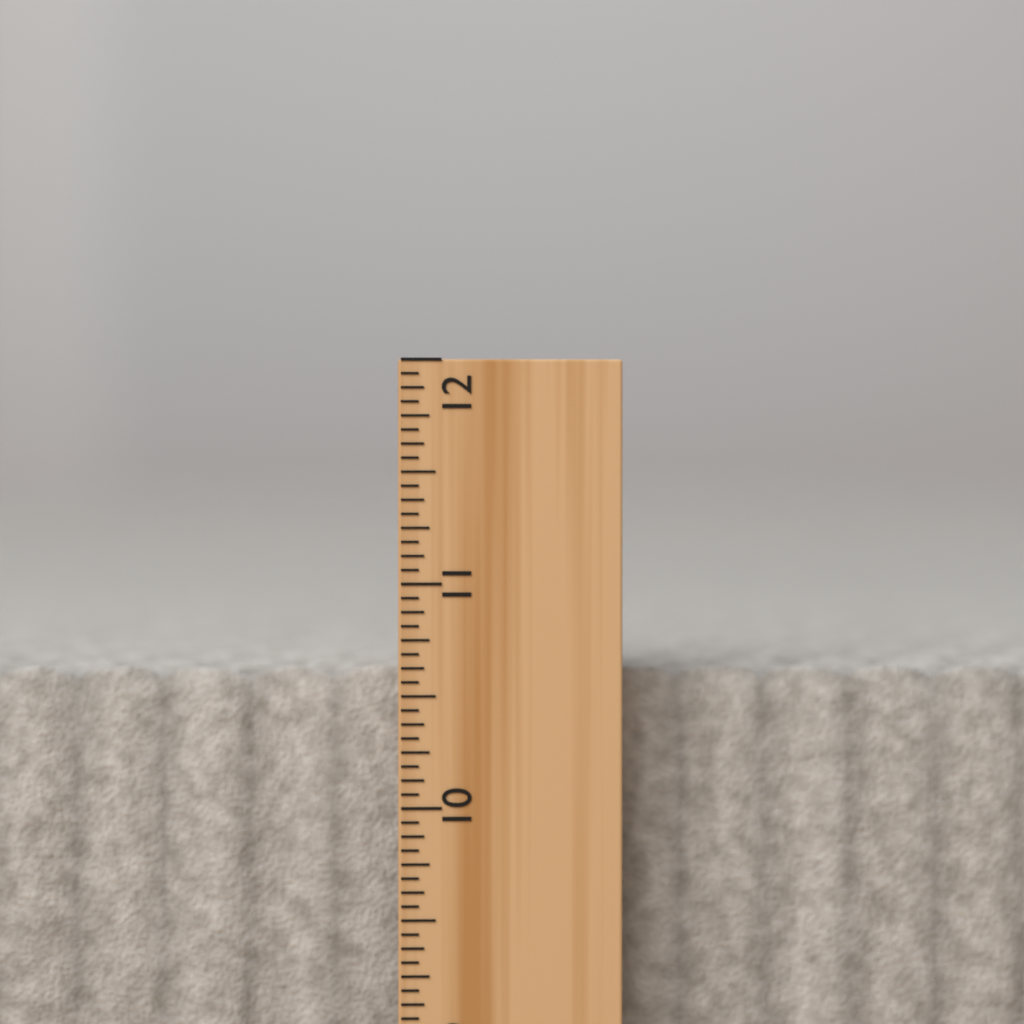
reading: 10.6250 inch
